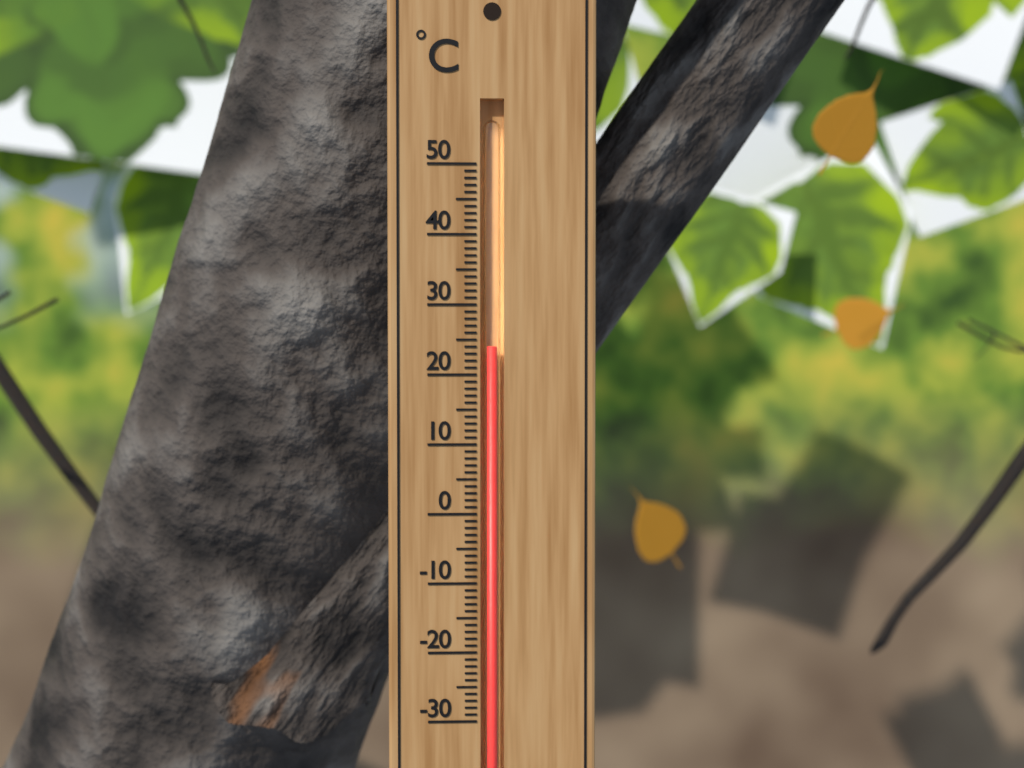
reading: 24 °C
